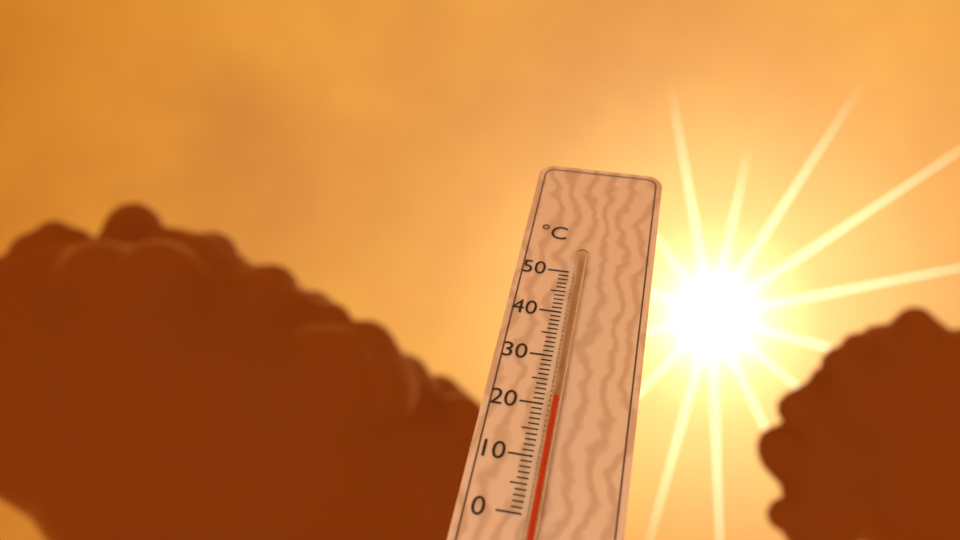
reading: 21 °C
